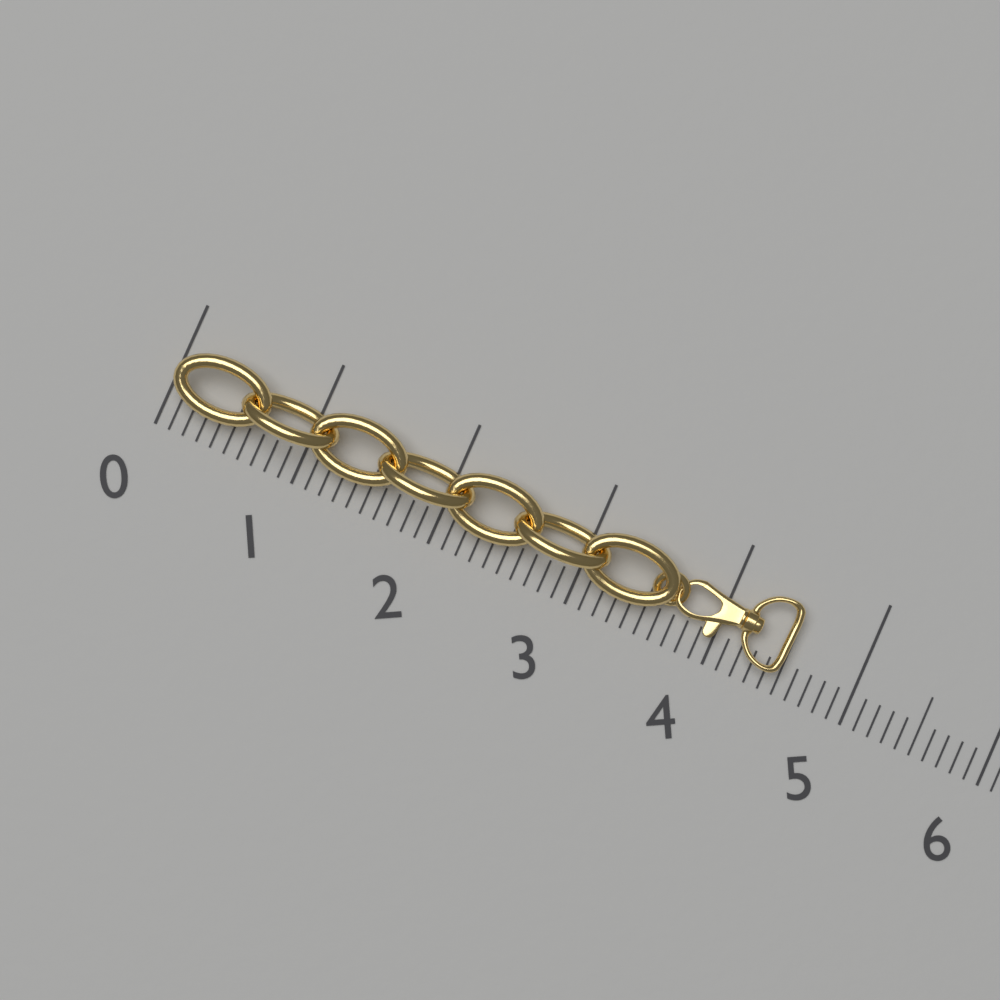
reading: 4.5 (no unit)
